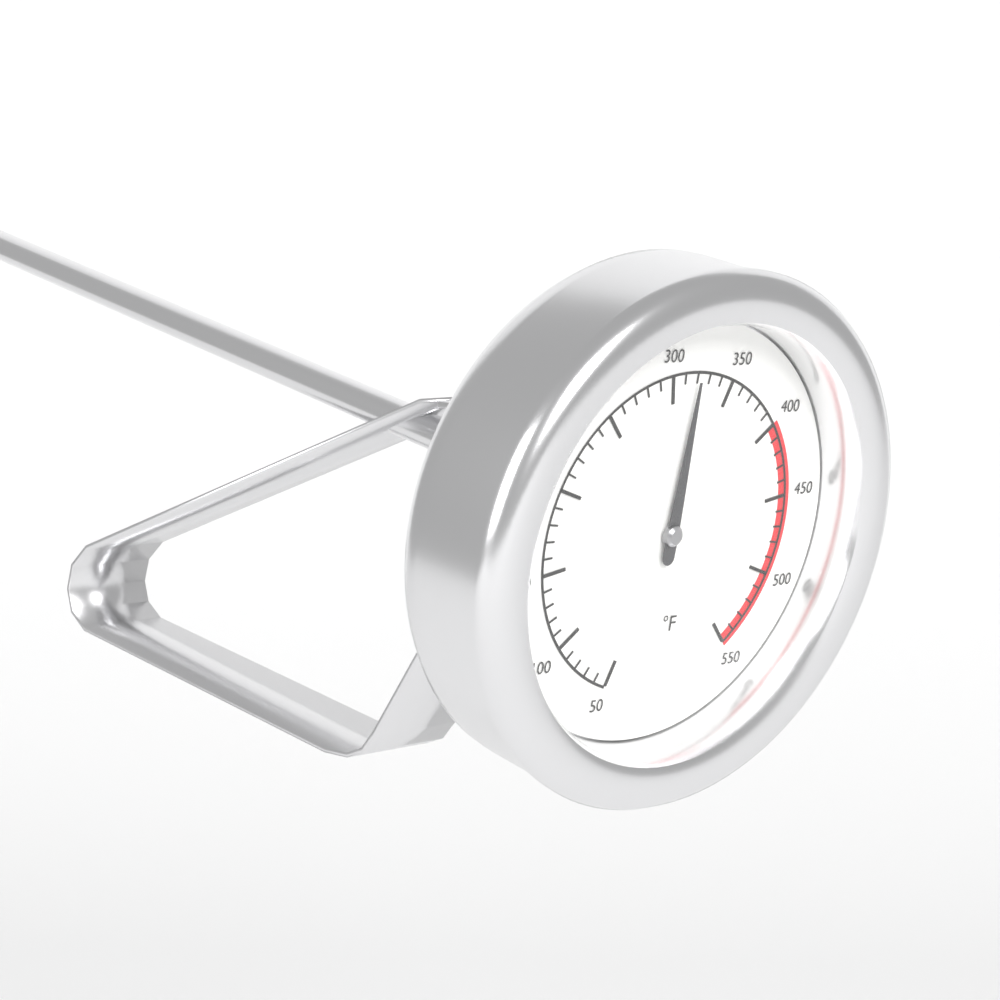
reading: 320 °F
